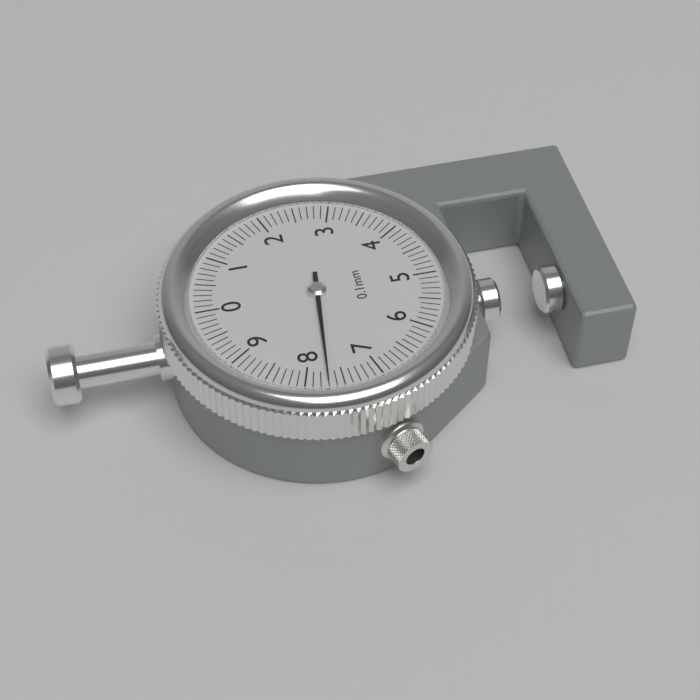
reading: 7.7 mm
